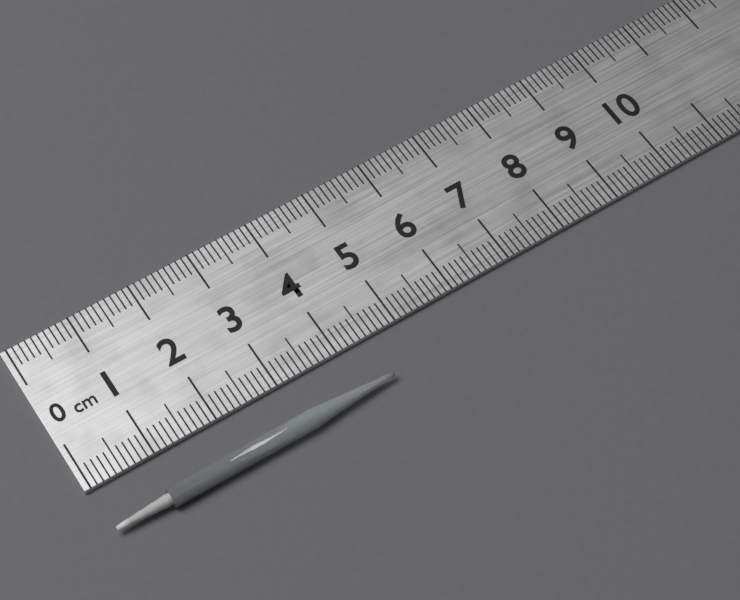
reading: 4.5 cm
